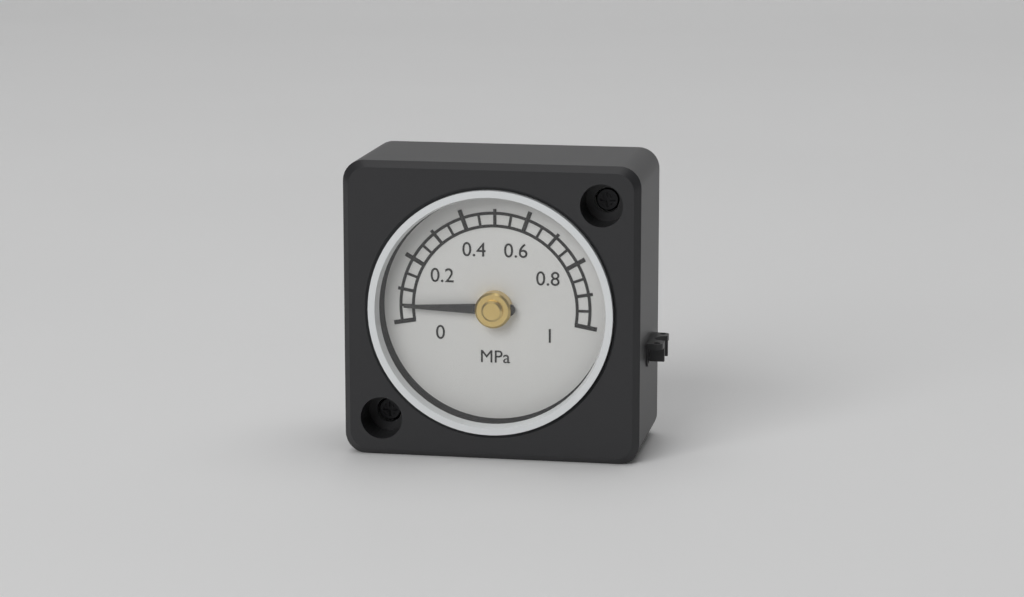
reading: 0.05 MPa
